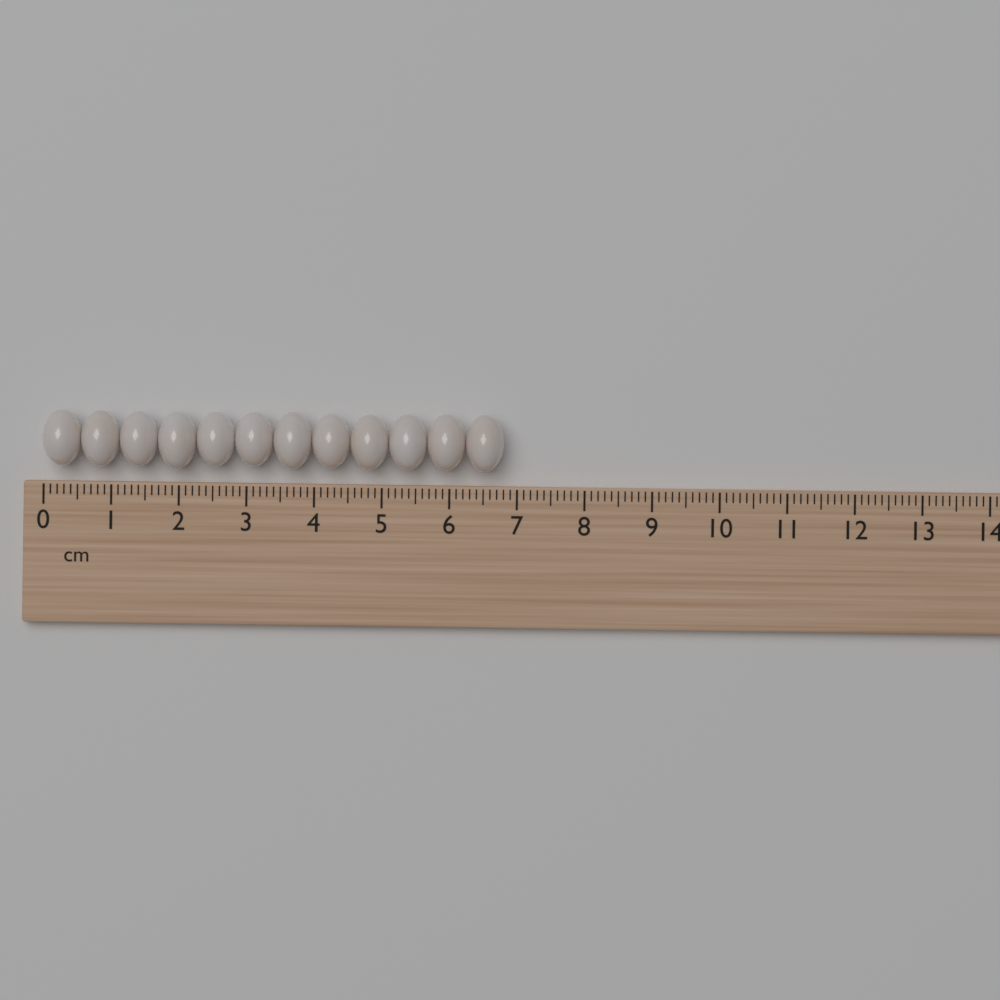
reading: 6.8 cm
